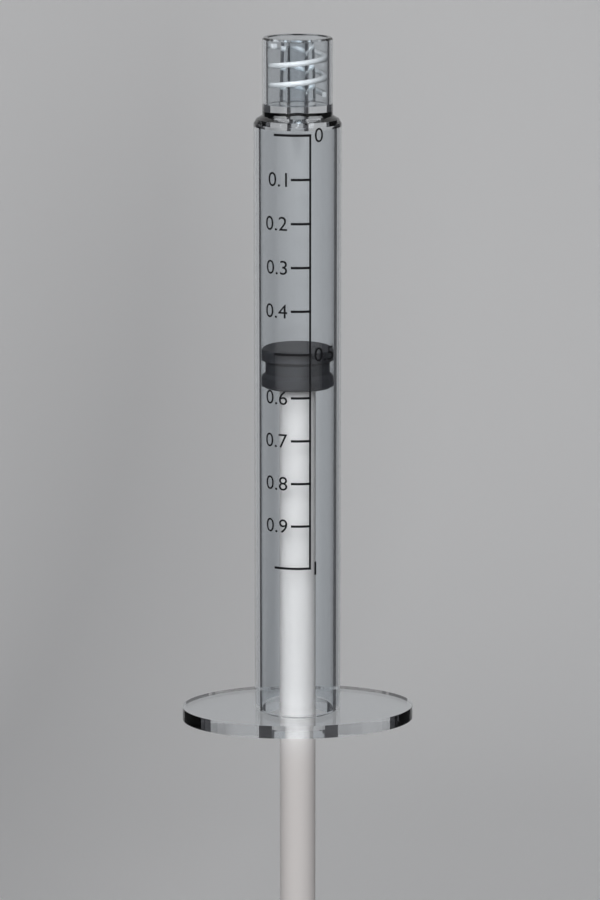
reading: 0.5 (no unit)
